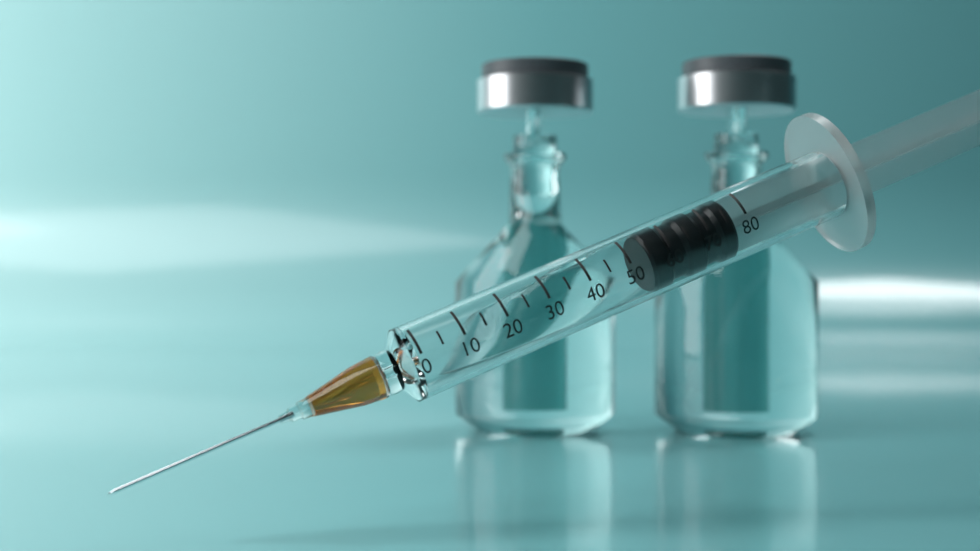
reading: 55 (no unit)
